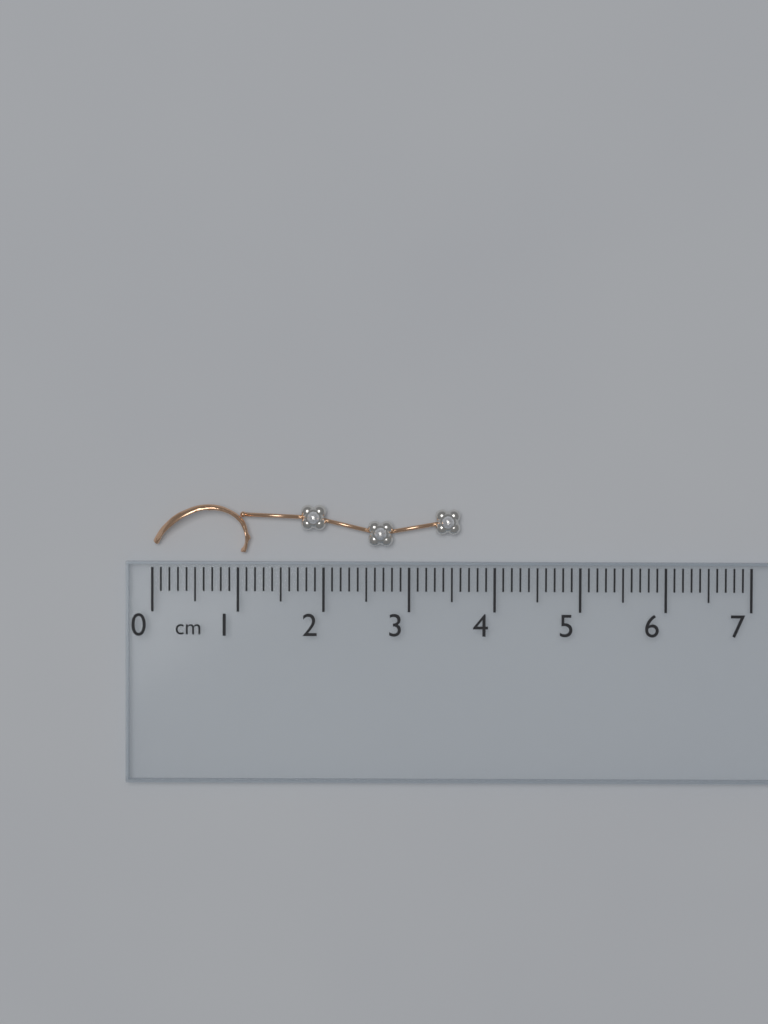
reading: 3.6 cm
